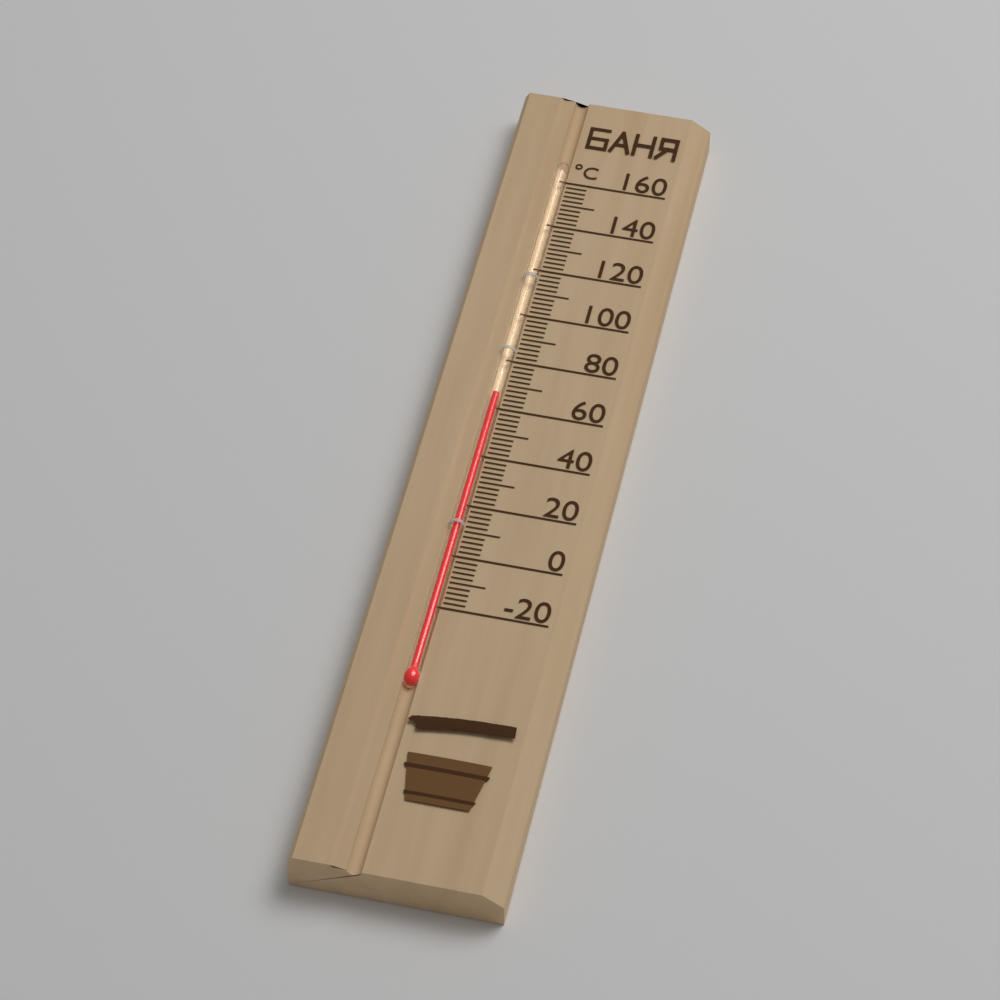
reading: 66 °C
